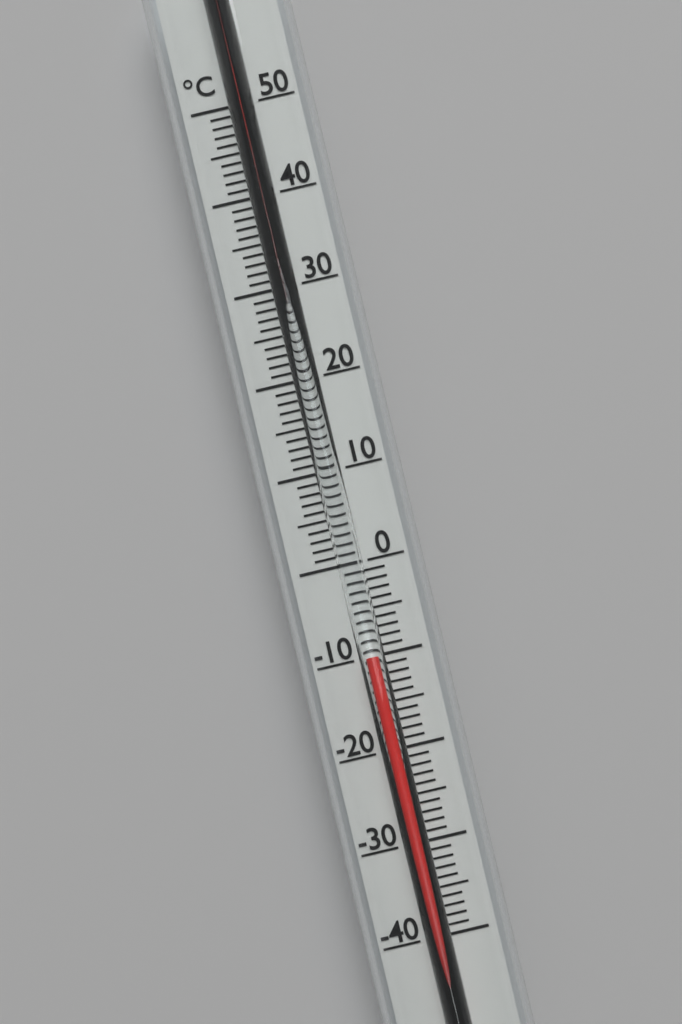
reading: -10 °C
